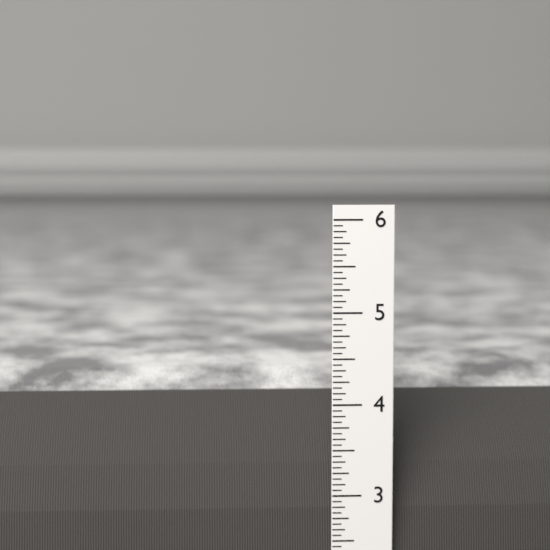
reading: 4.2500 in
